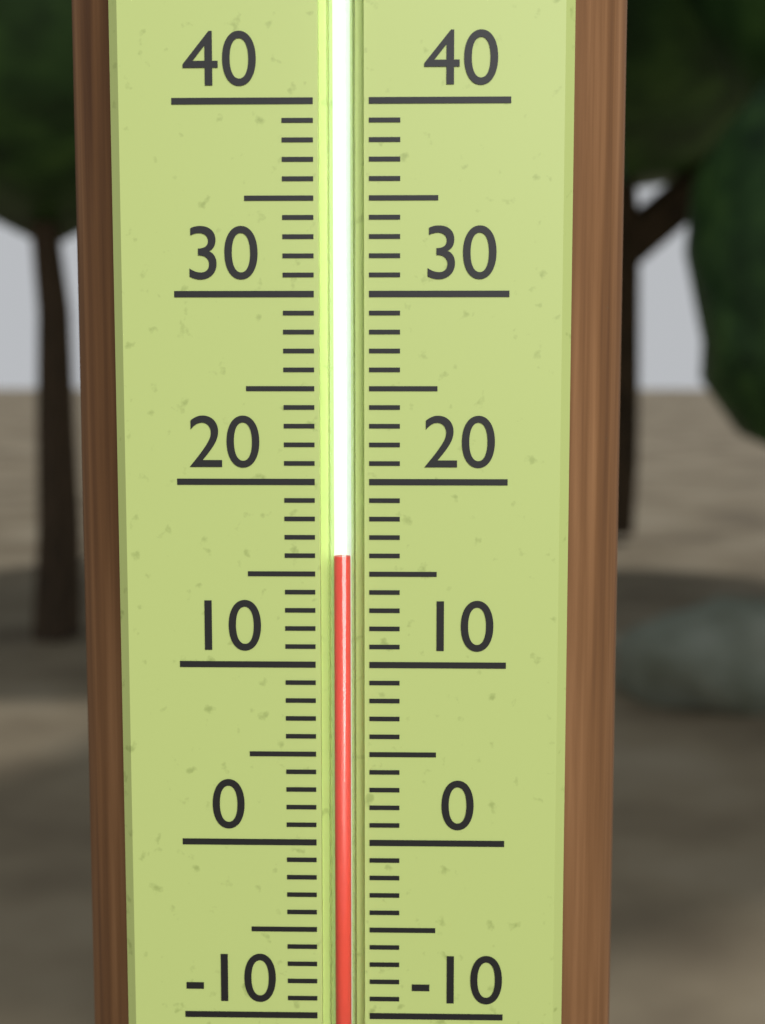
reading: 16 (no unit)
